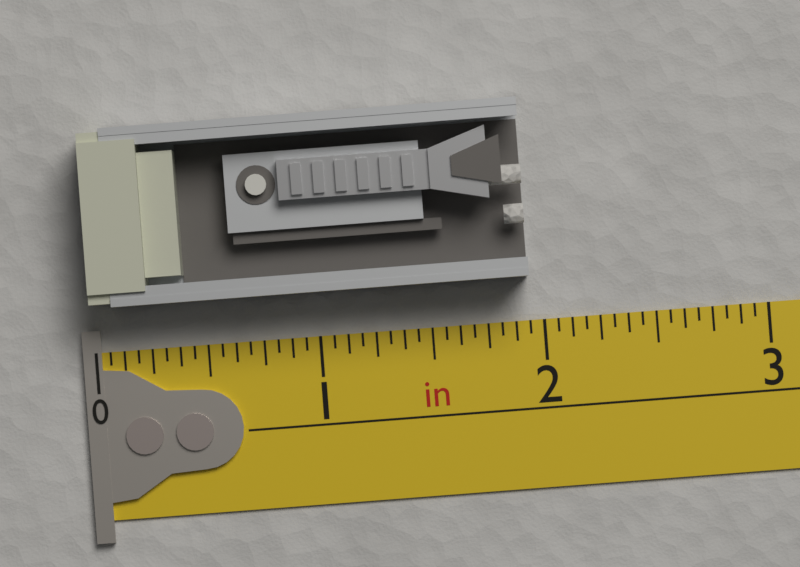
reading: 1.9375 in
